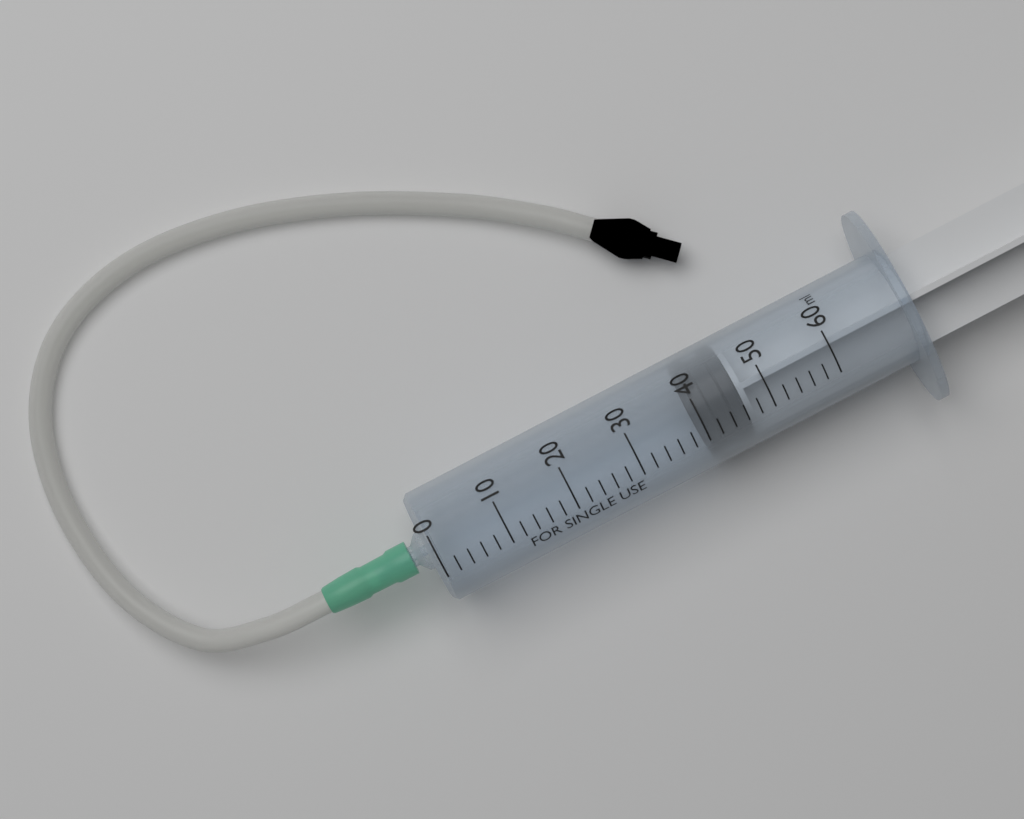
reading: 40 ml
